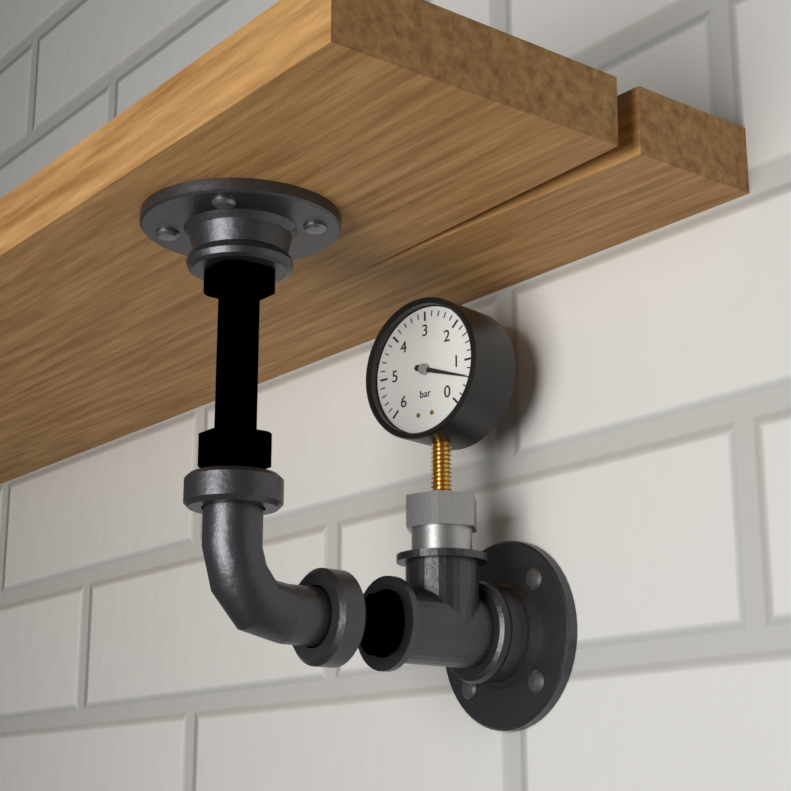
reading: 0.6 bar
